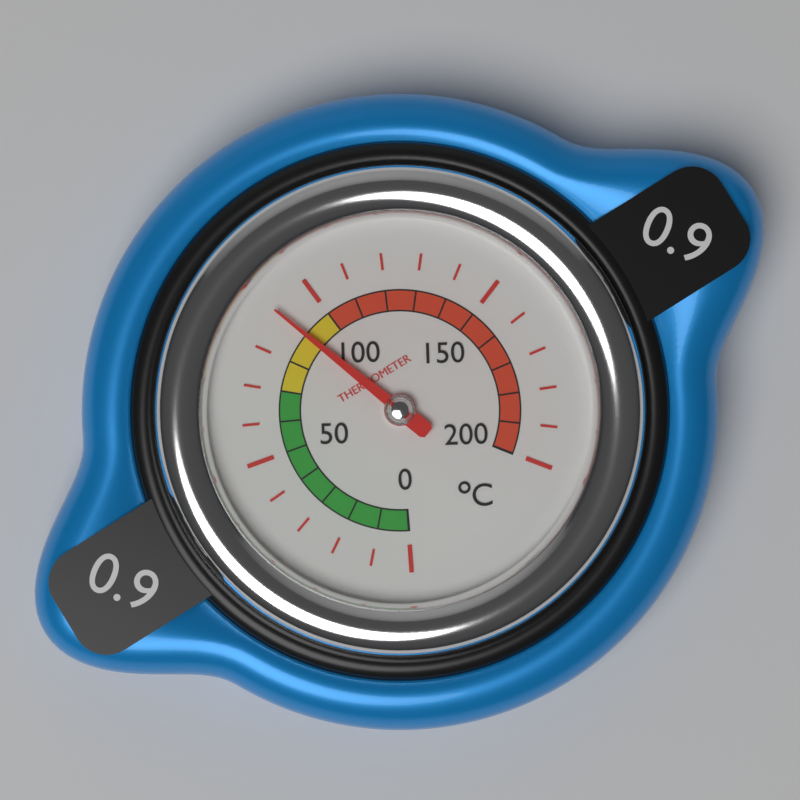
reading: 90 °C
